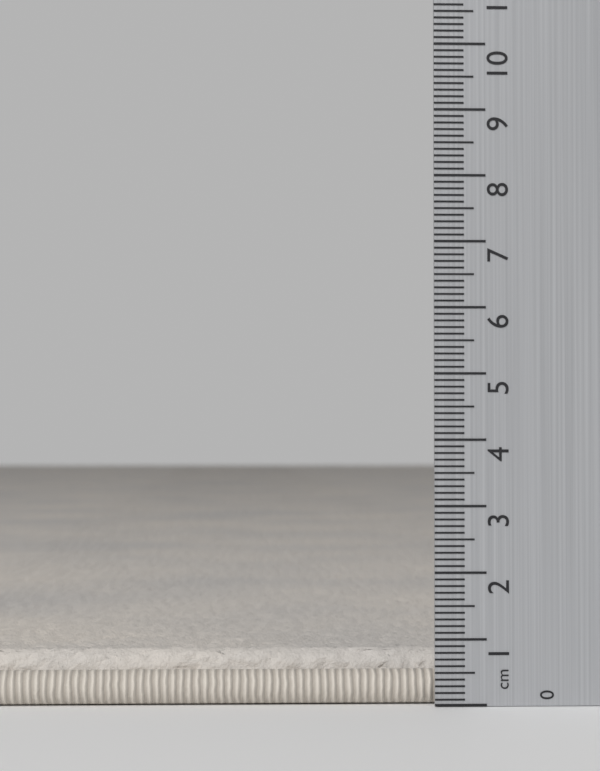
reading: 0.8 cm
